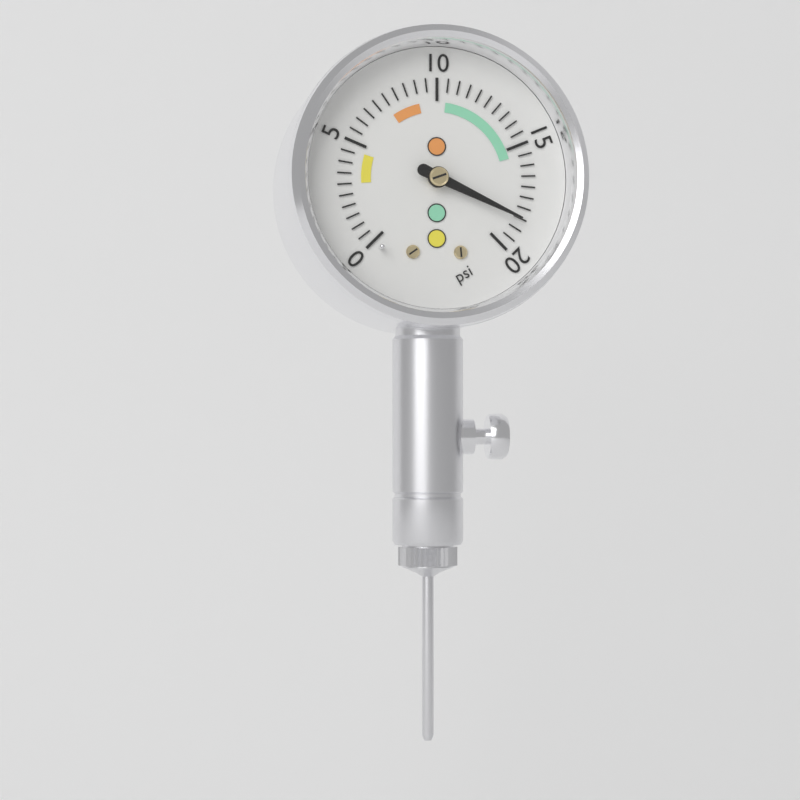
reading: 18.5 psi
